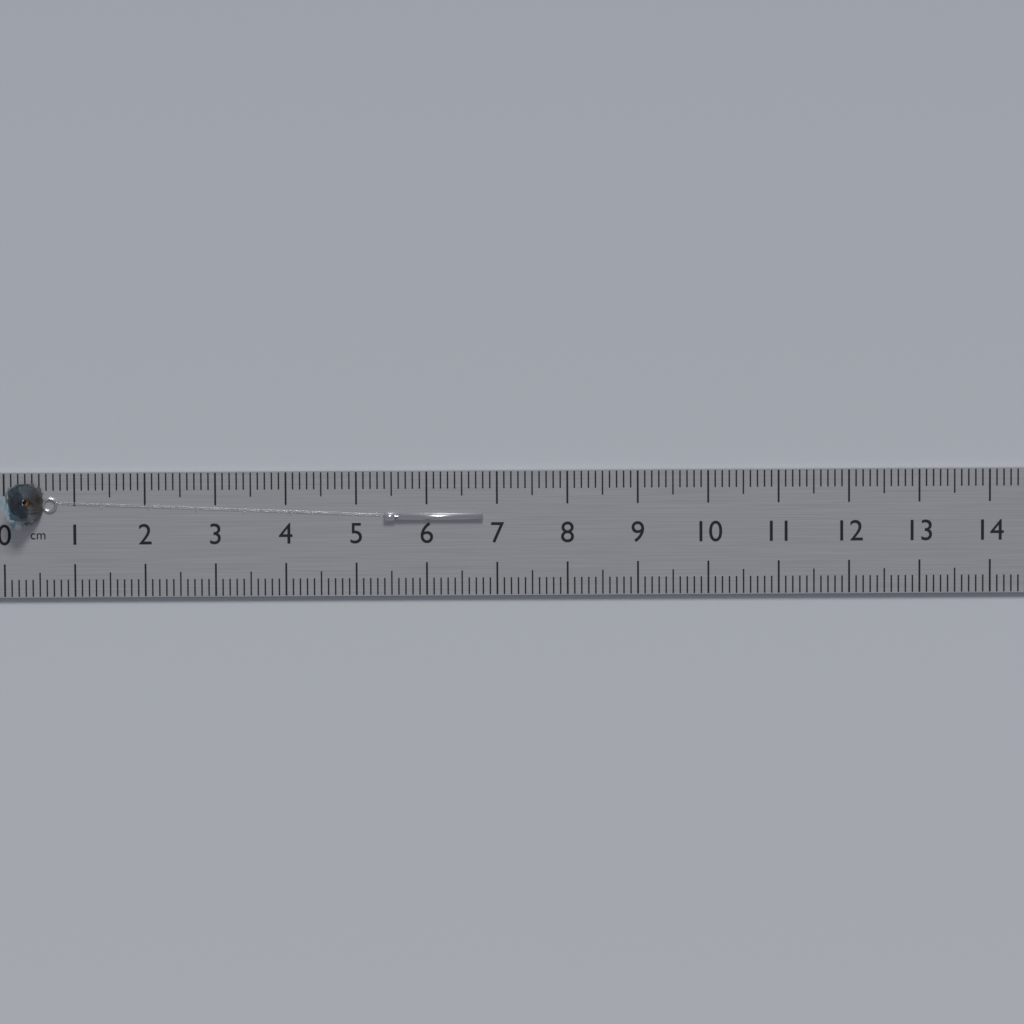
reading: 6.8 cm
